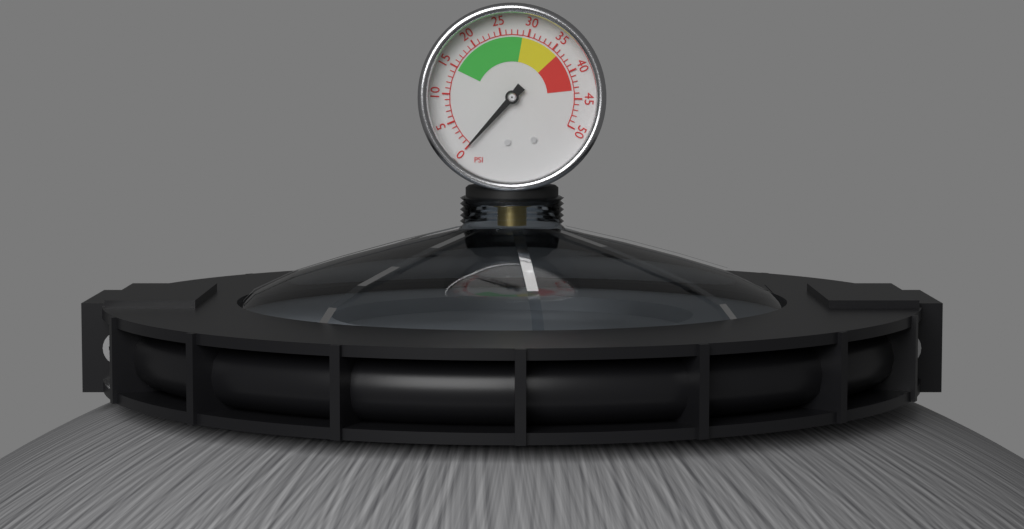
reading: 0 psi
